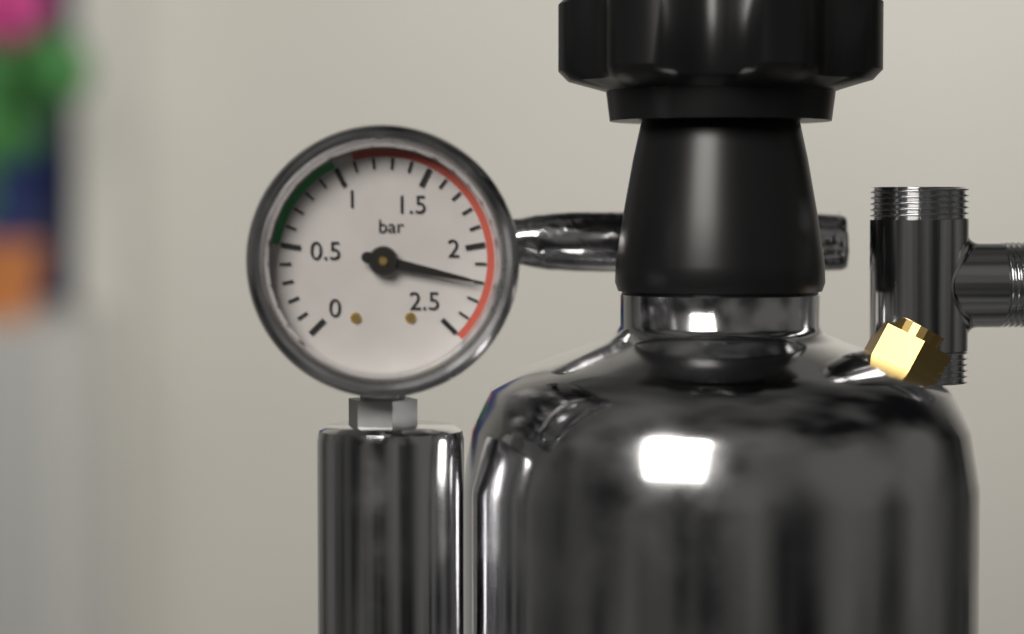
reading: 2.2 bar
